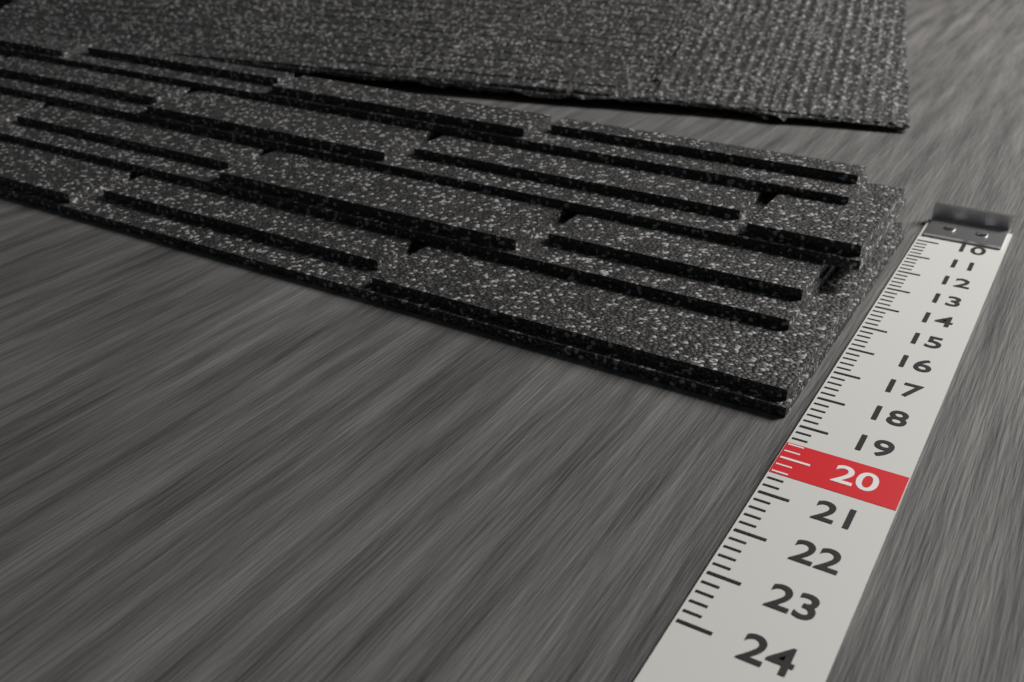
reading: 18.8 (no unit)
